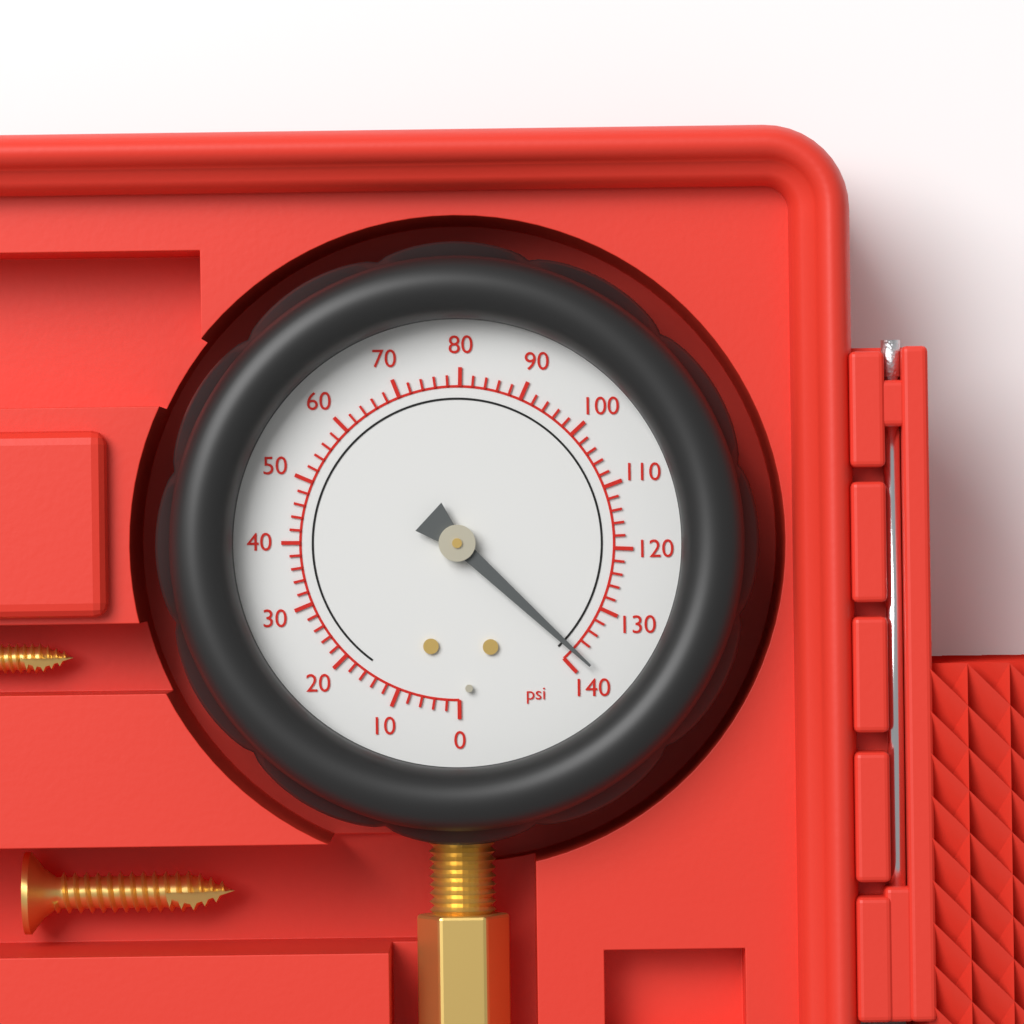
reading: 138 psi
